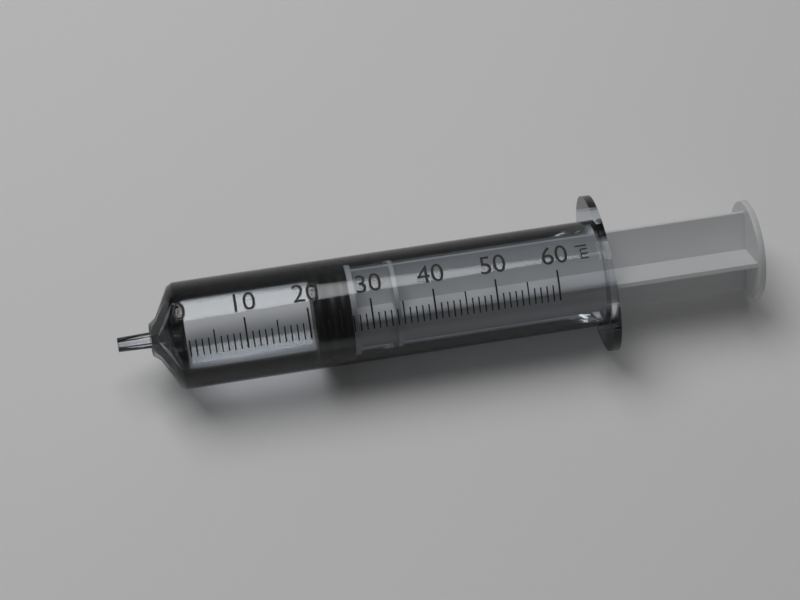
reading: 21 ml
